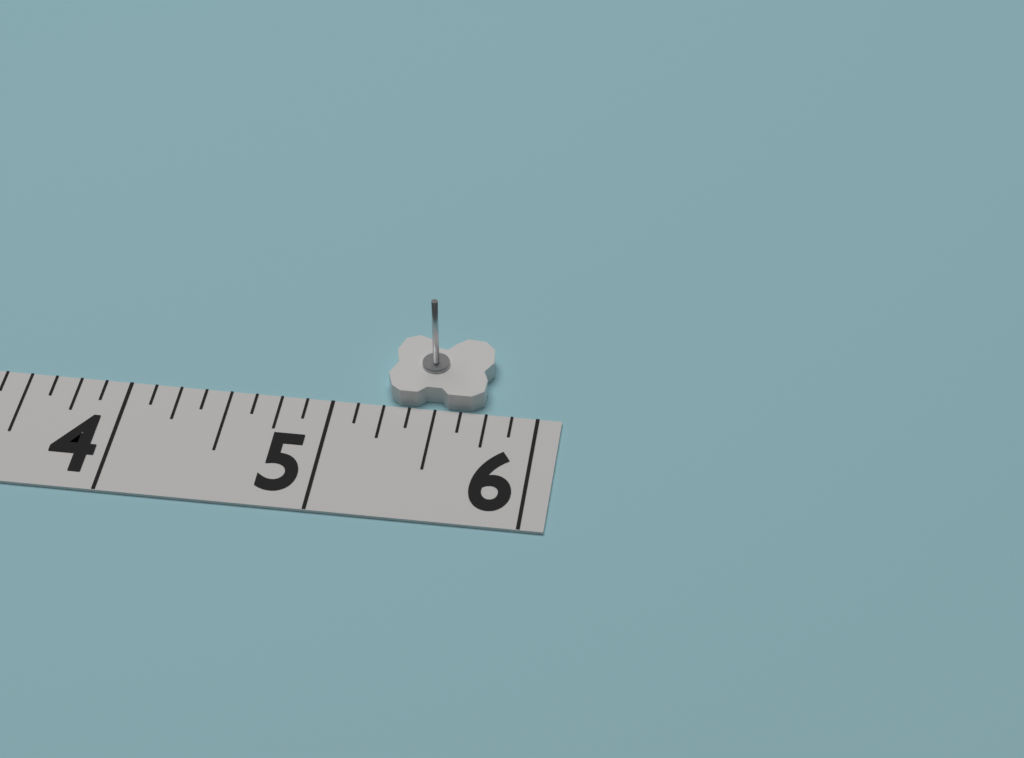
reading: 5.750 in
